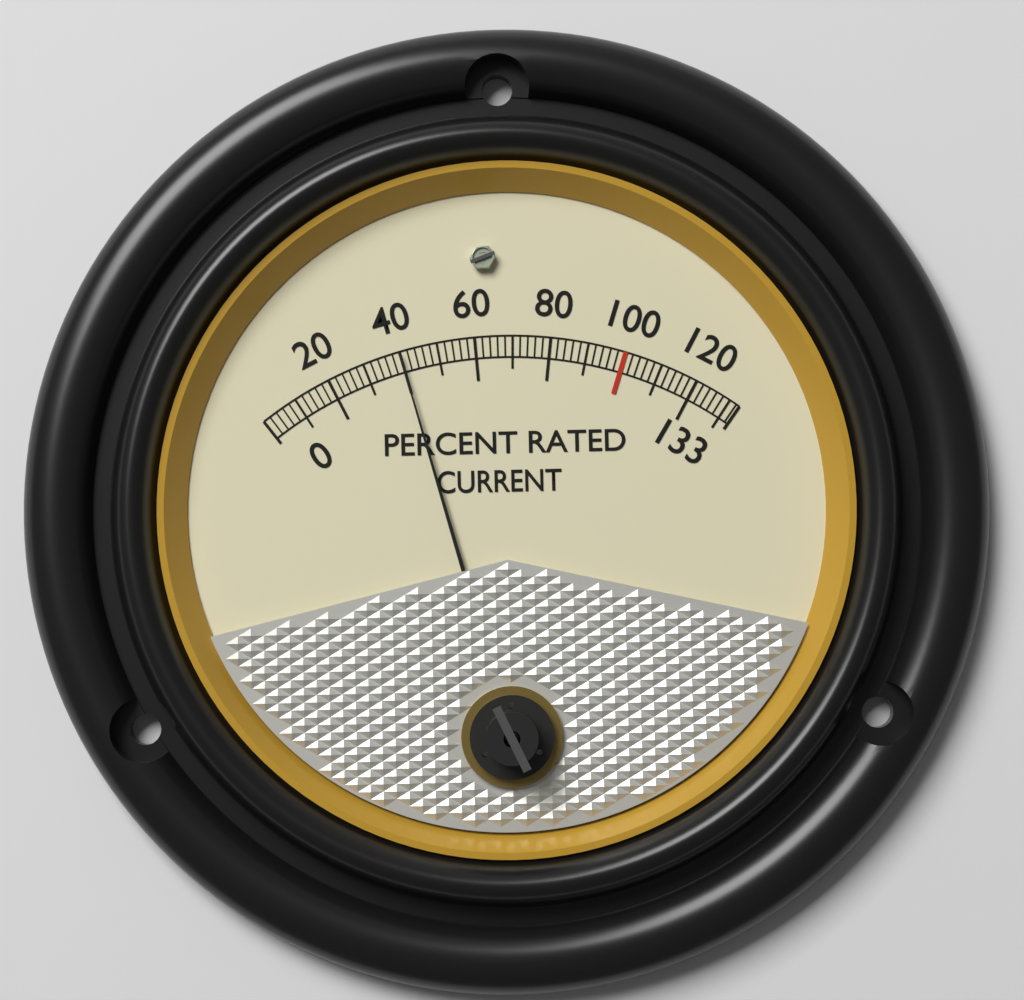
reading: 40 %
